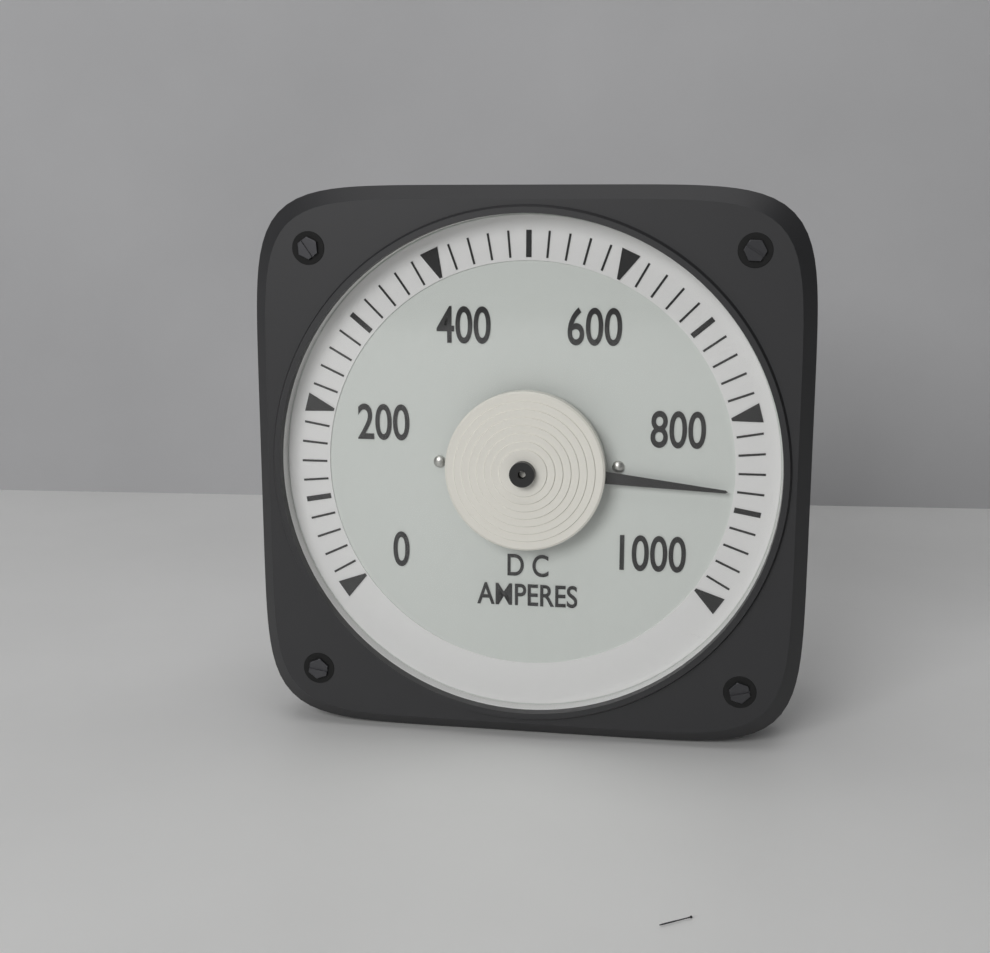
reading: 880 A
